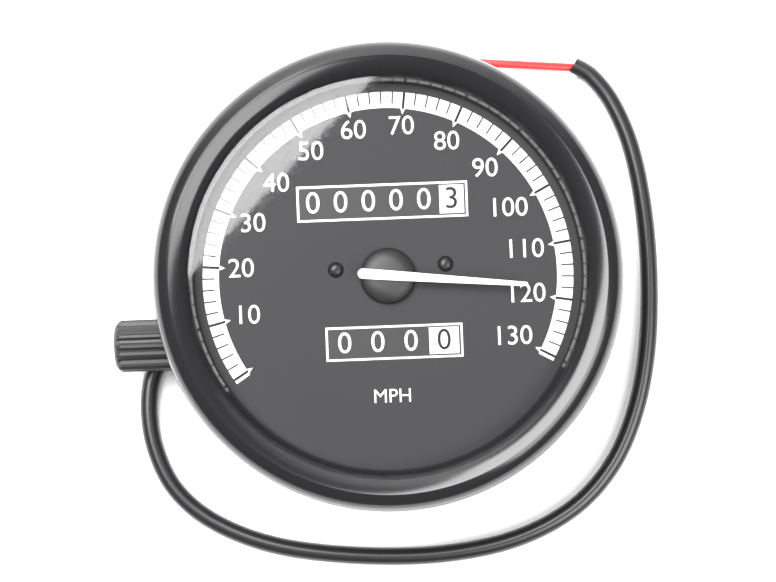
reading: 118 MPH
